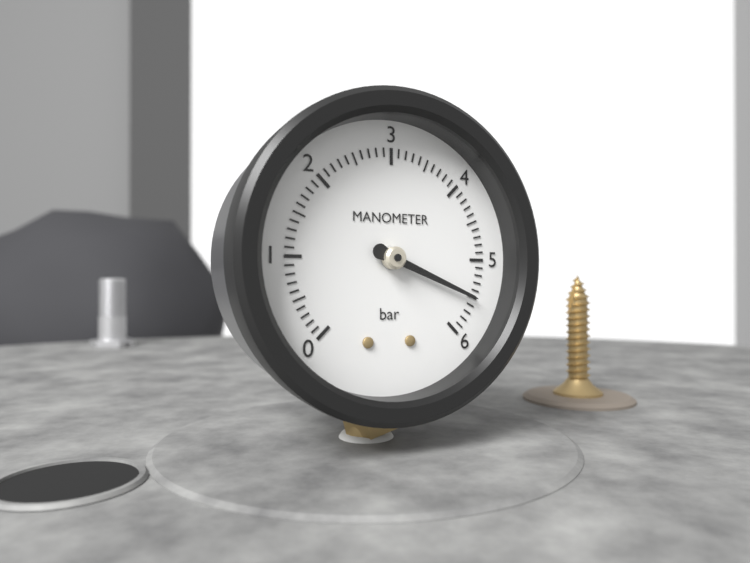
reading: 5.5 bar
